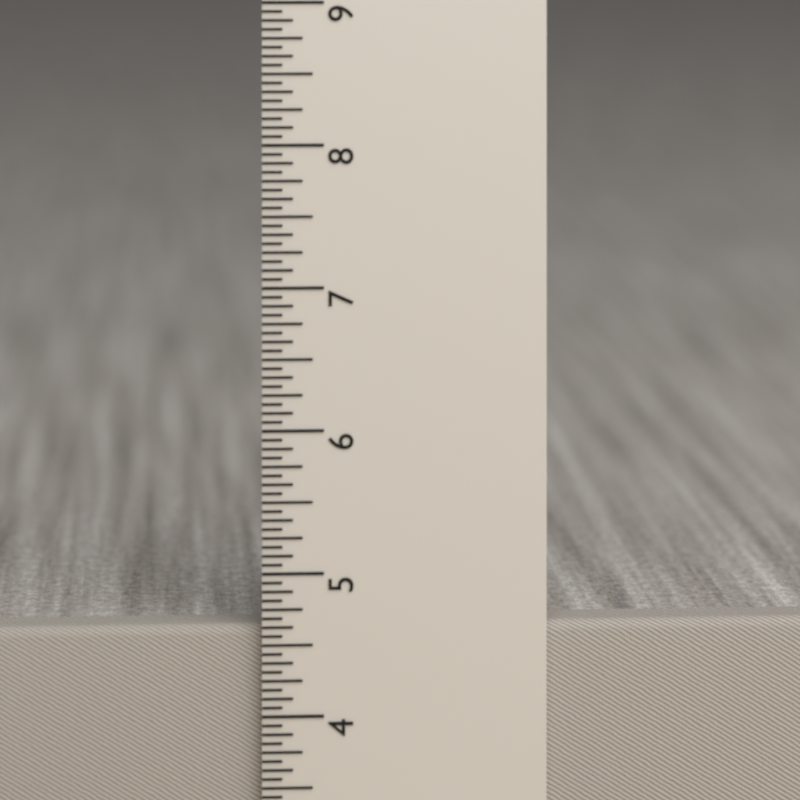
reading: 4.6250 in
